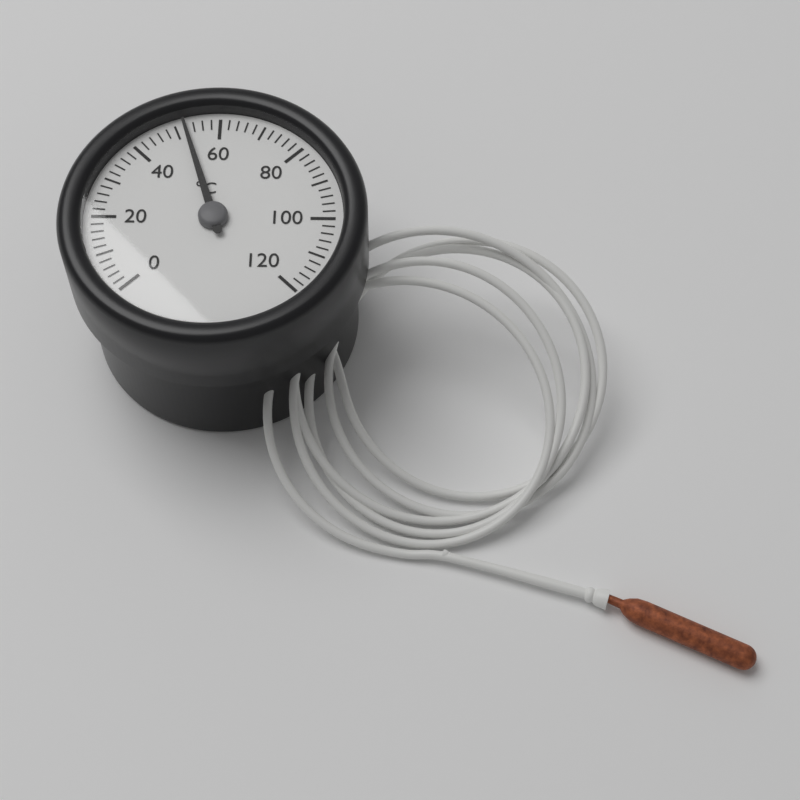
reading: 52 °C
